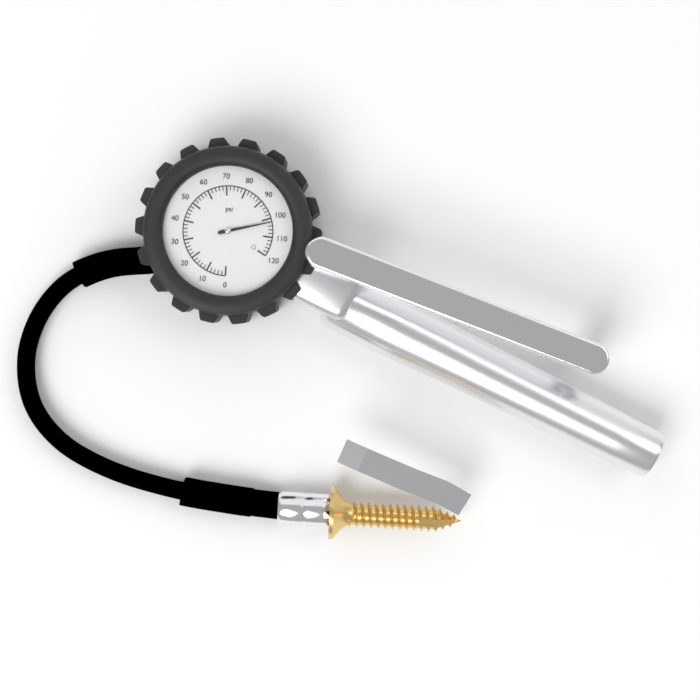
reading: 102 psi
